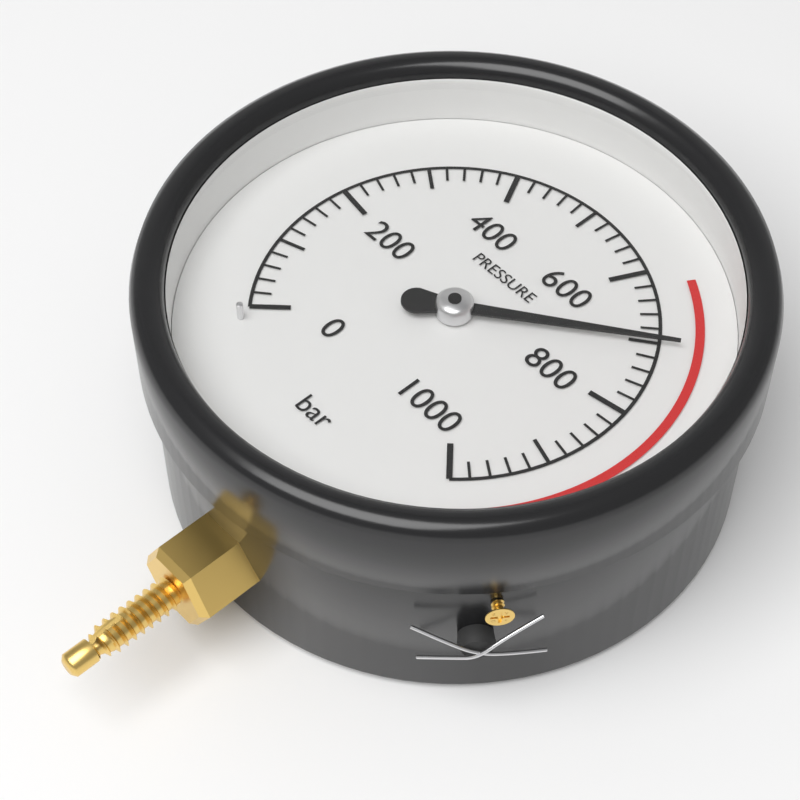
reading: 700 bar
